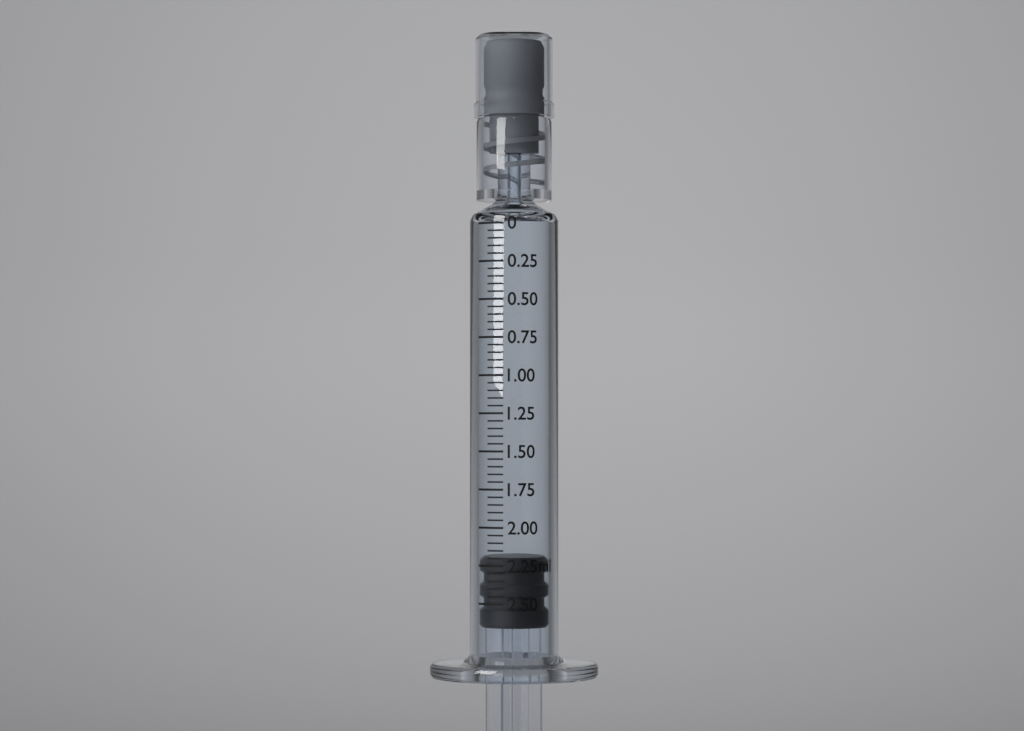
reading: 2.20 ml
